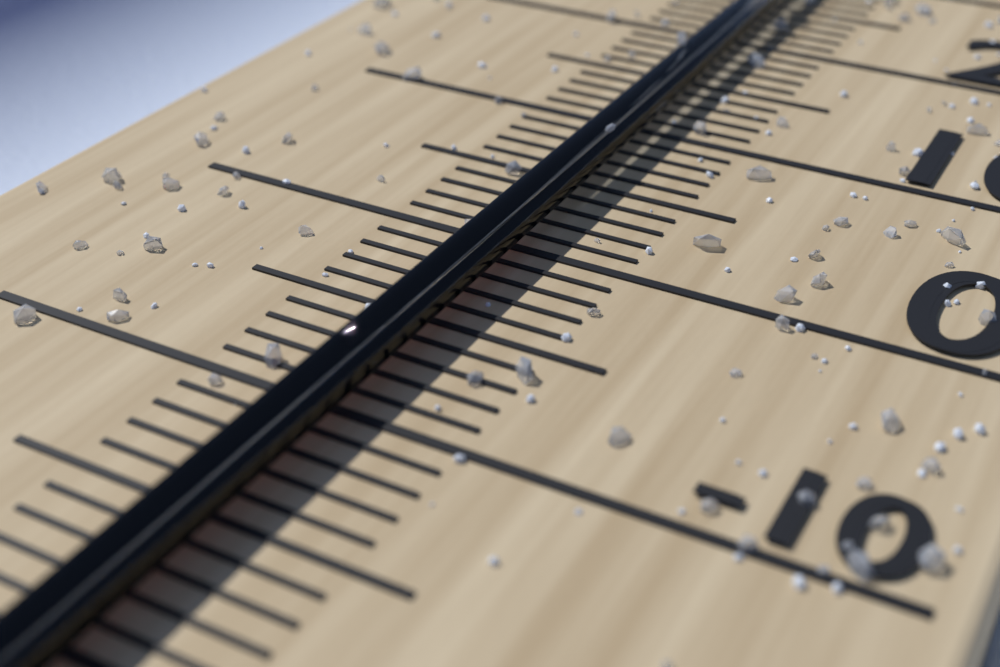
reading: 0 °C
